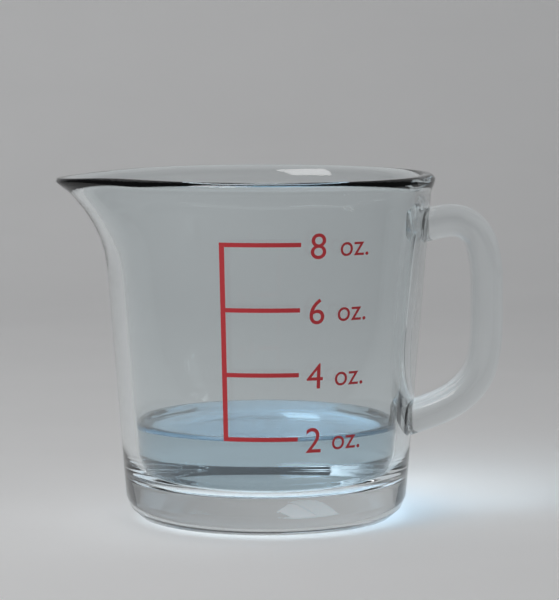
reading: 2 oz
